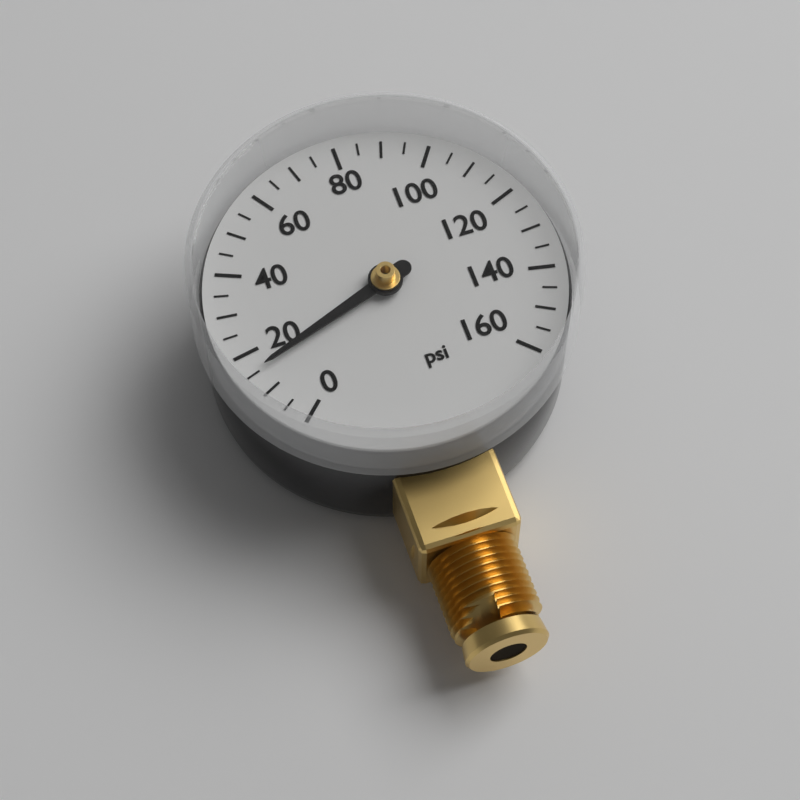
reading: 15 psi
